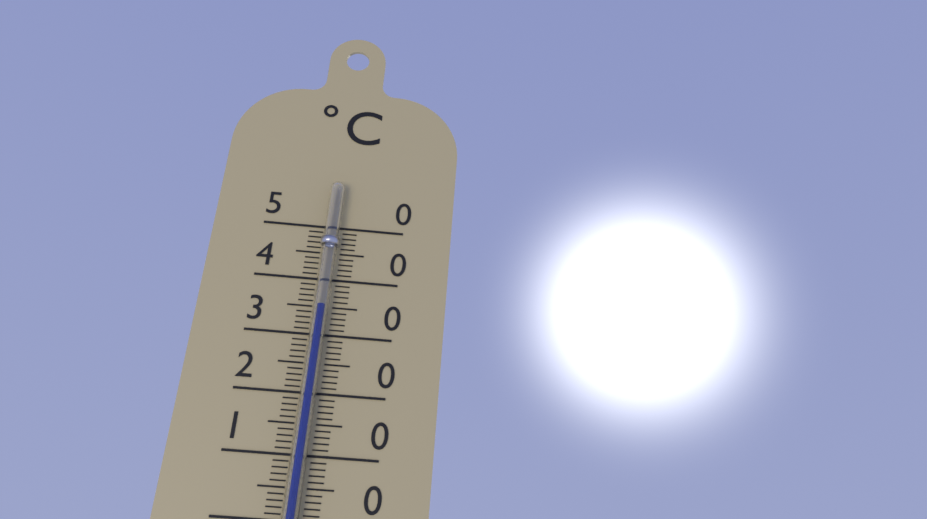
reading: 35 °C
